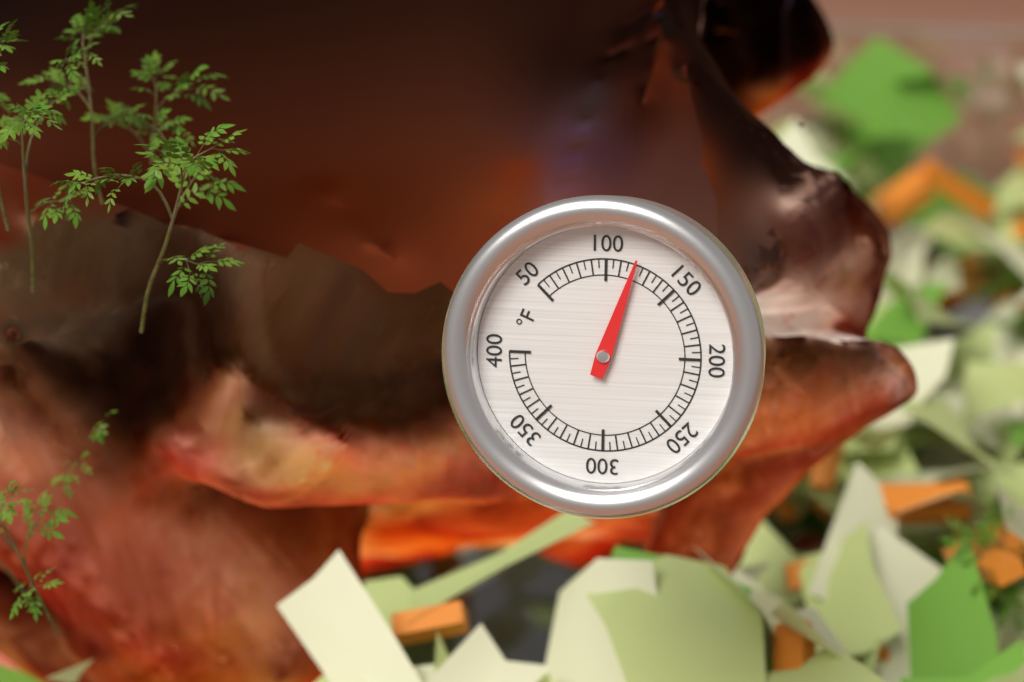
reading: 120 °F
